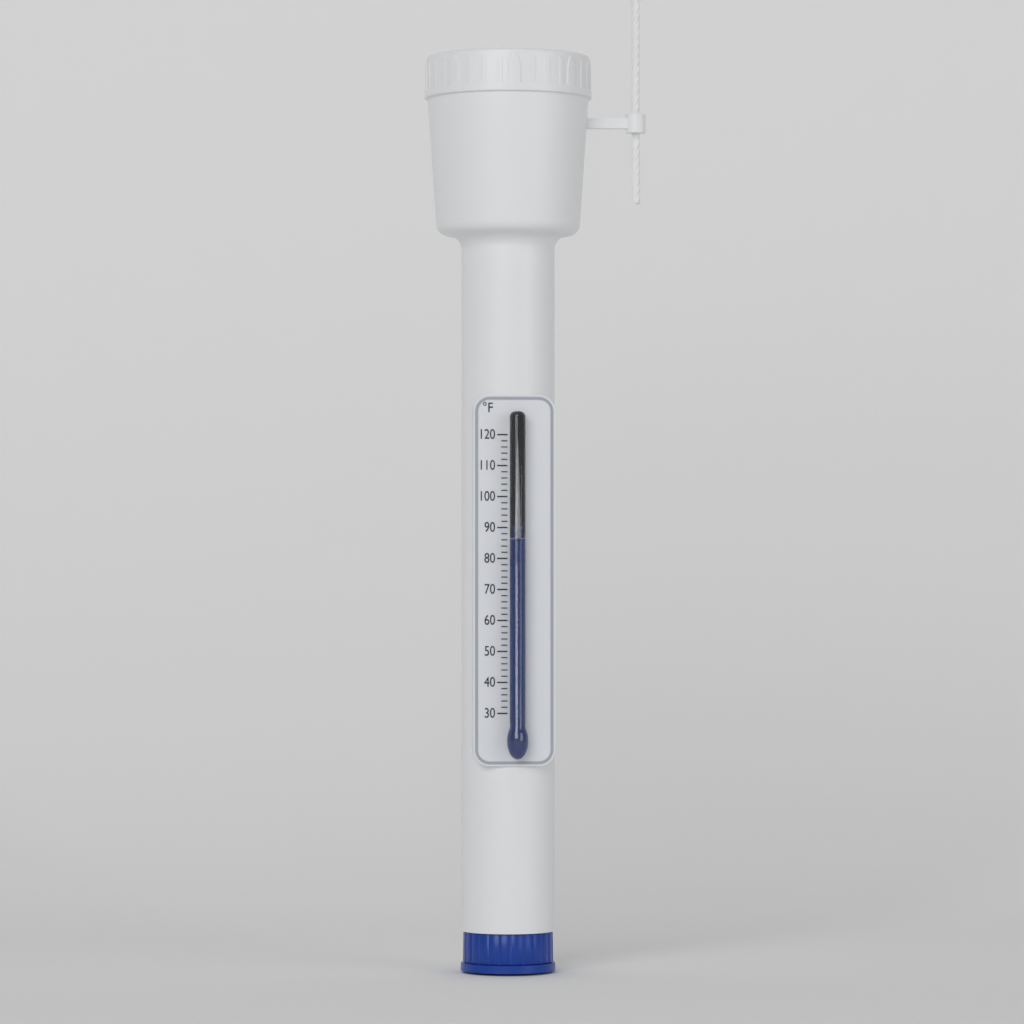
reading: 86 °F
